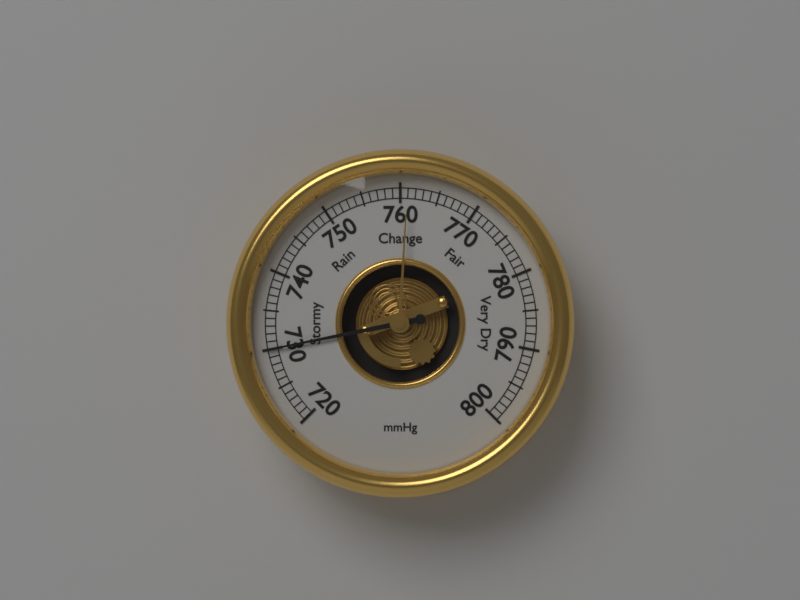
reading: 730 mmHg
